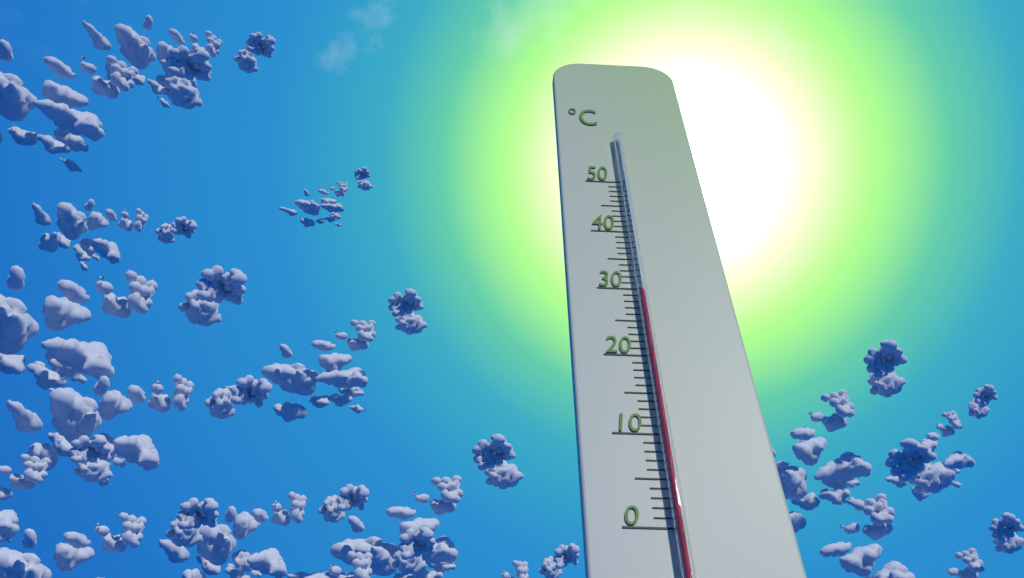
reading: 29 °C
